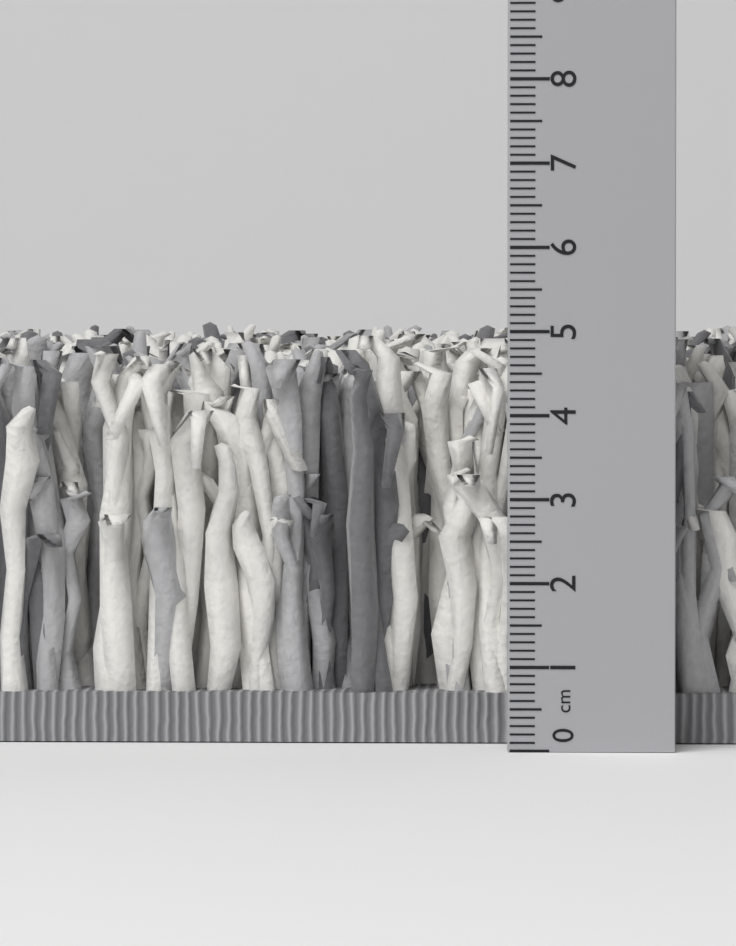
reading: 5.1 cm
